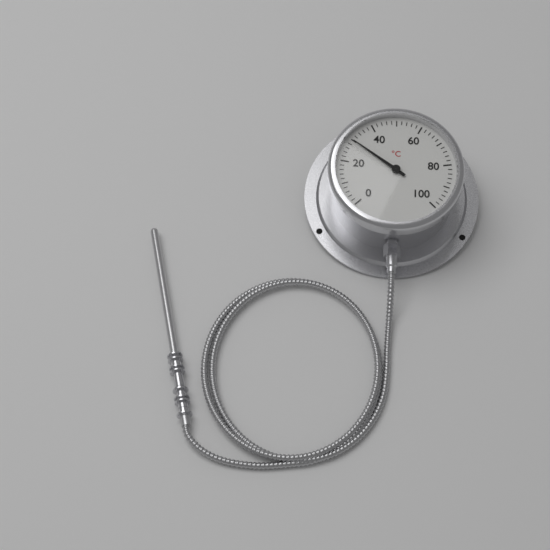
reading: 30 °C
